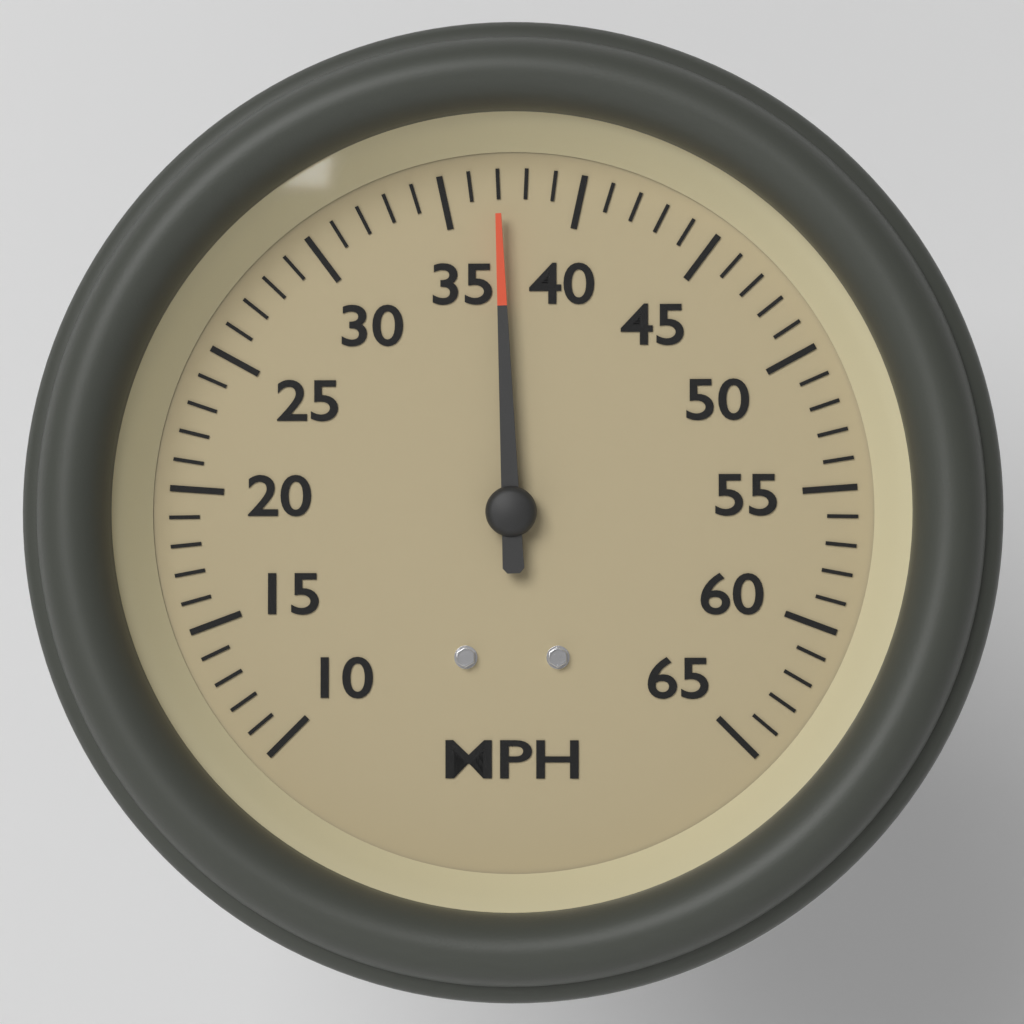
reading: 37 MPH
